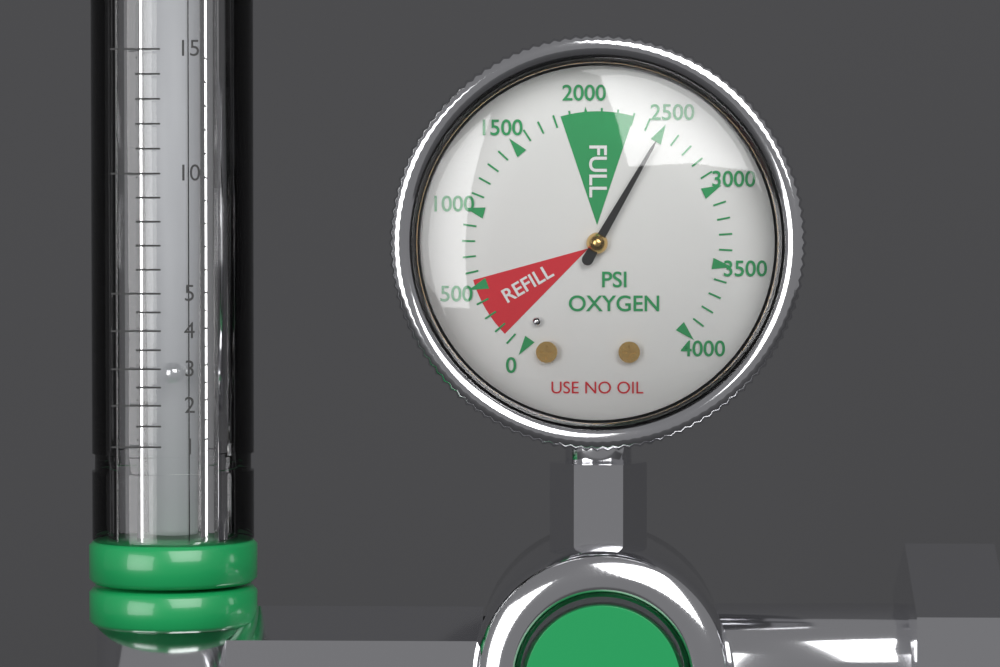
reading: 2500 psi
